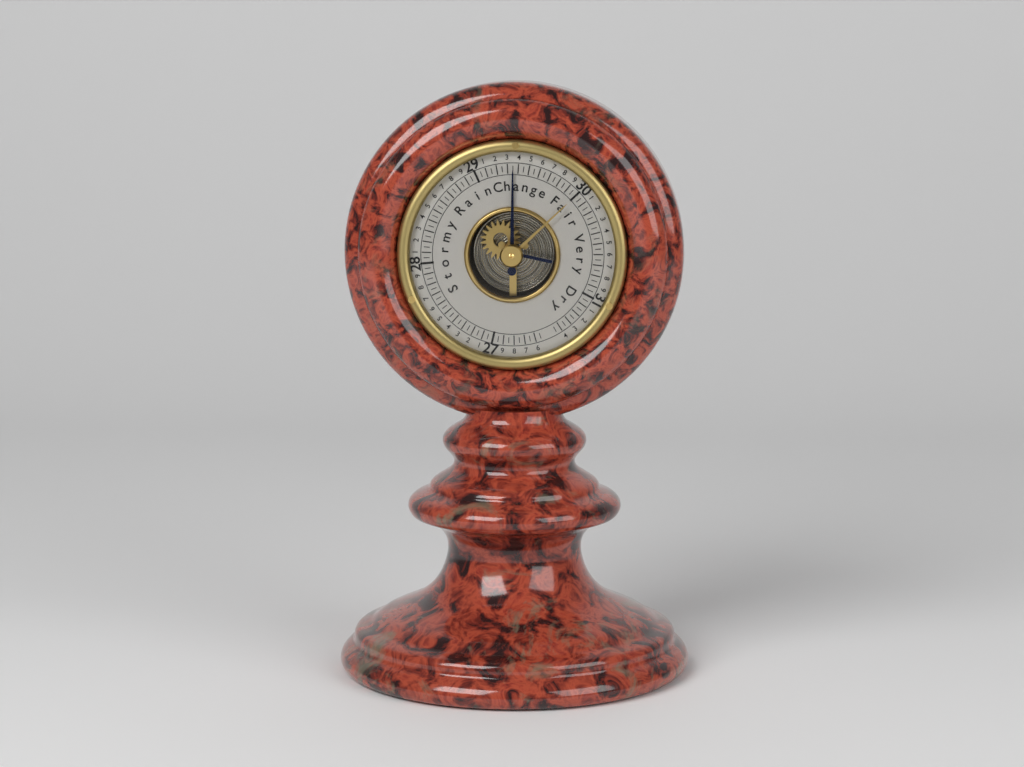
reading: 29.35 (no unit)
